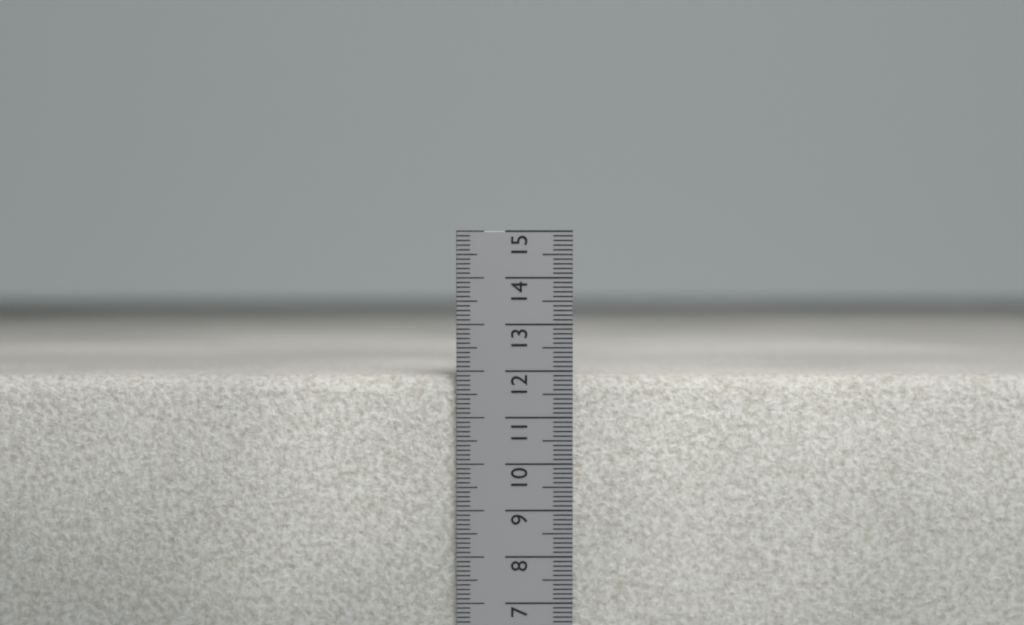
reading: 11.9 cm
